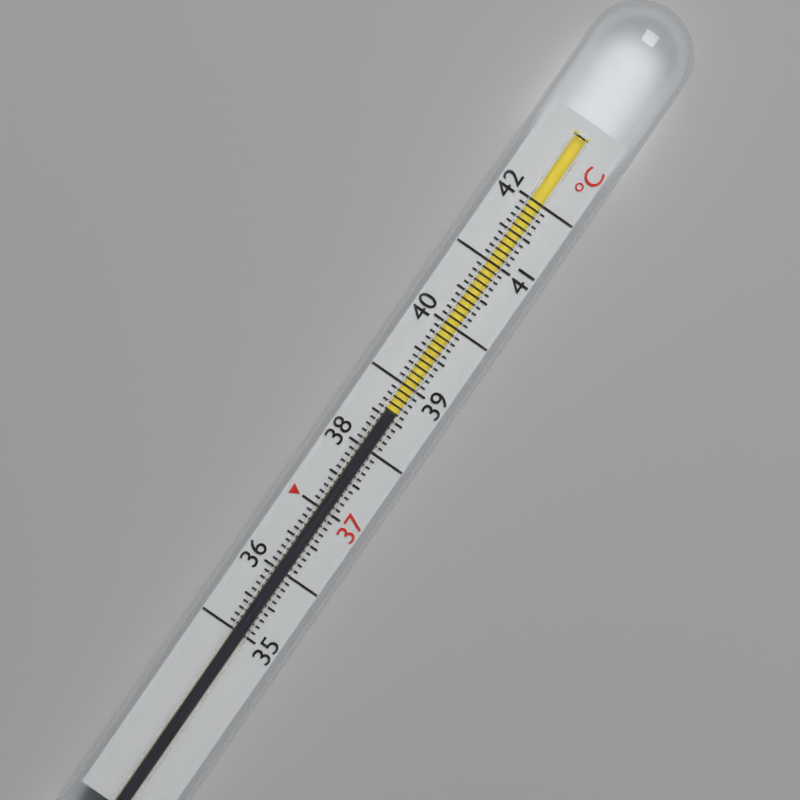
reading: 38.6 °C
